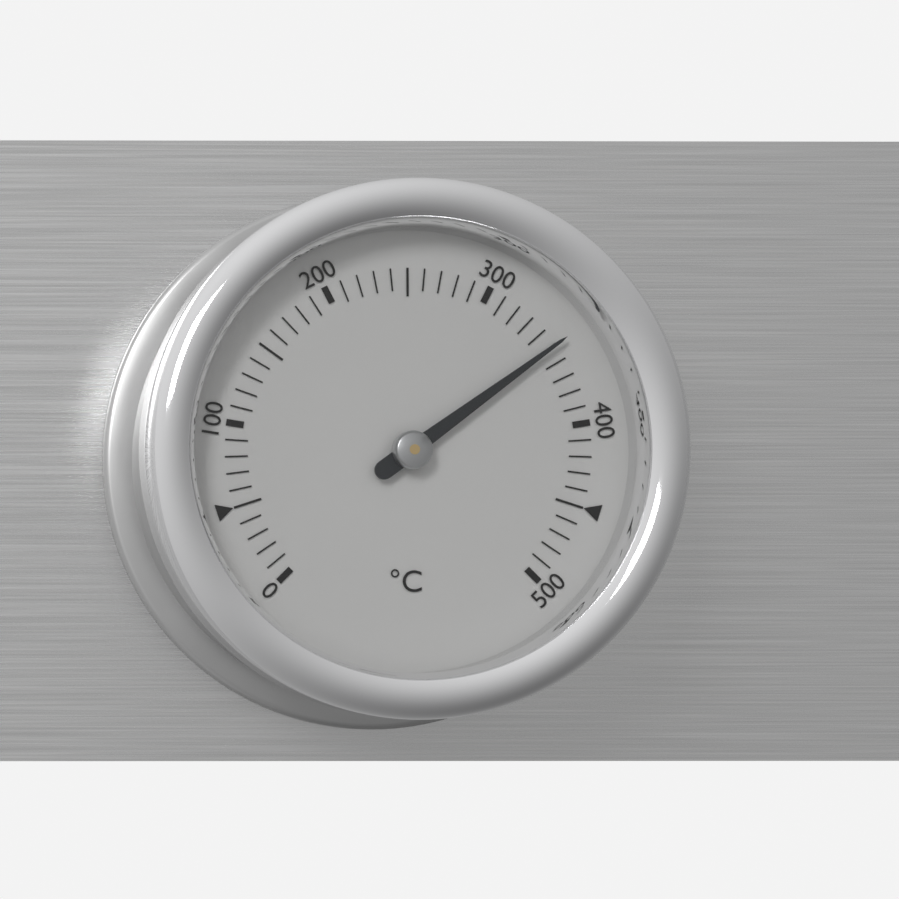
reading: 350 °C
